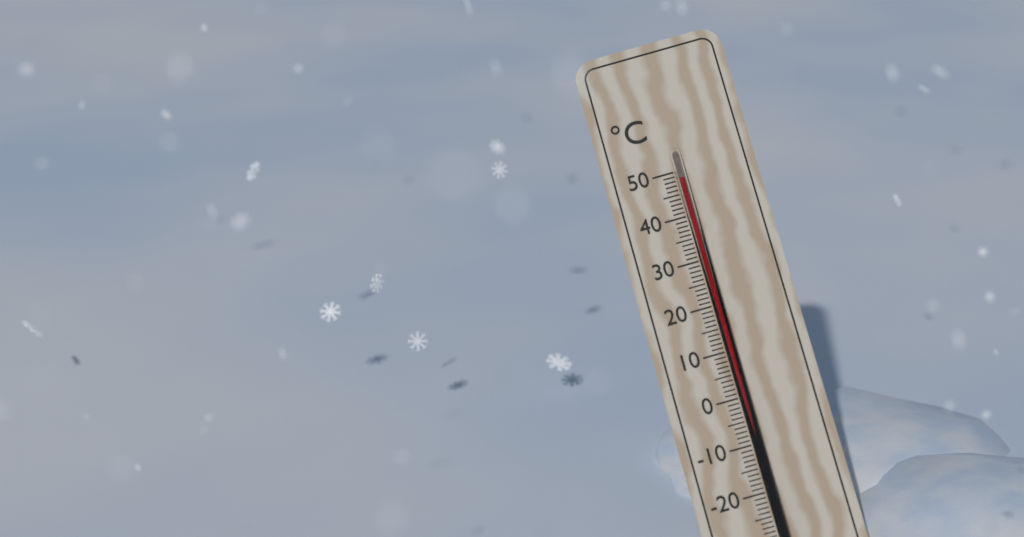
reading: 48 °C
